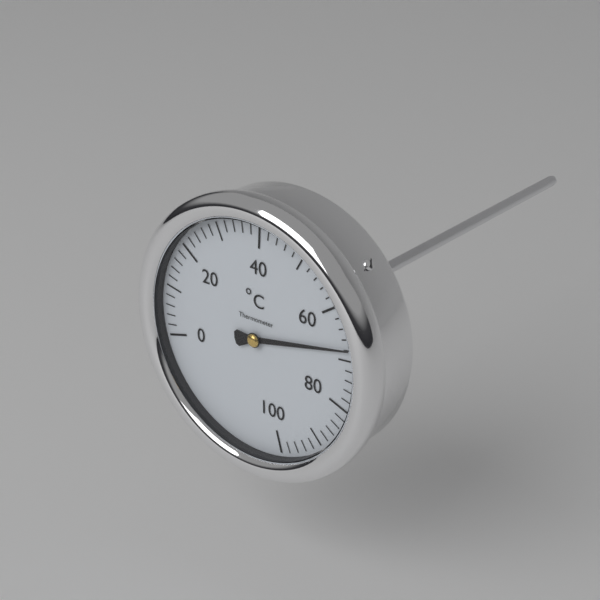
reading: 68 °C
